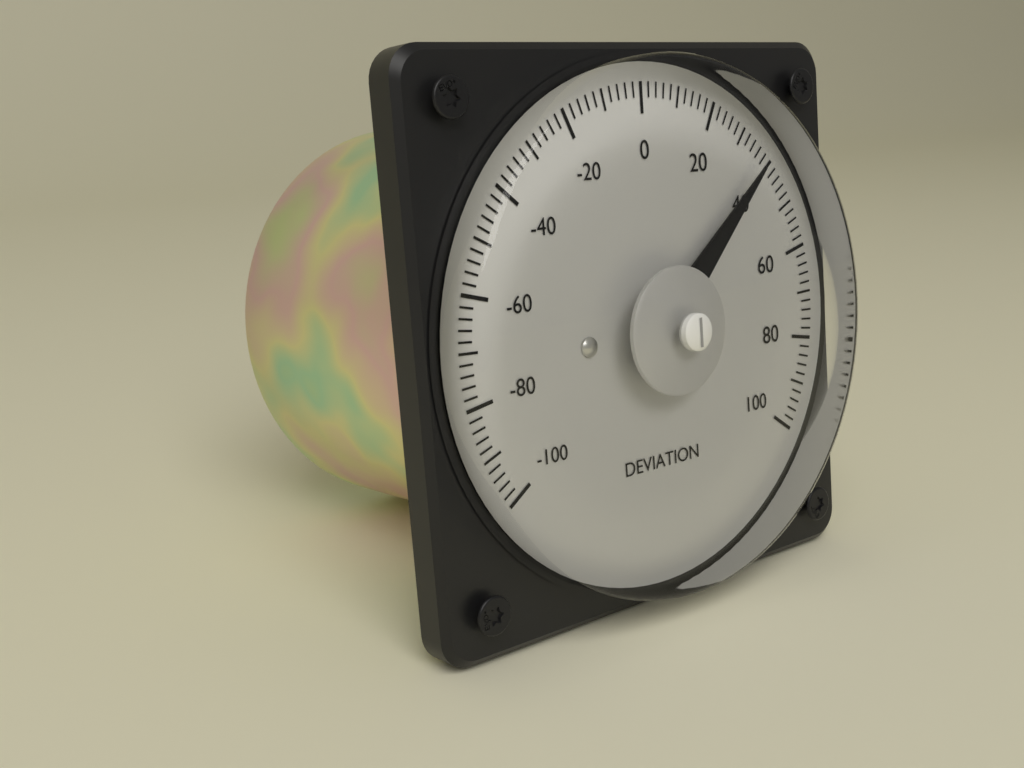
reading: 38 (no unit)
